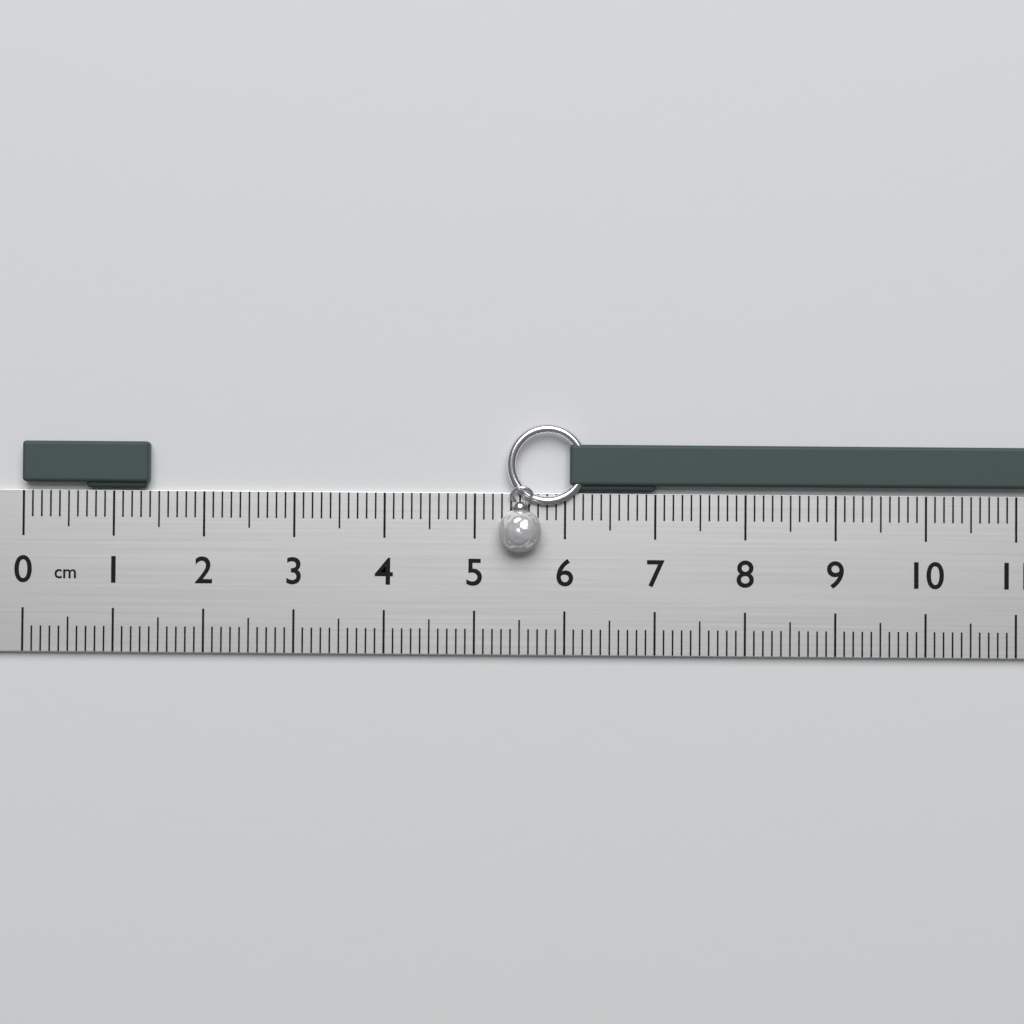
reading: 1.4 cm
